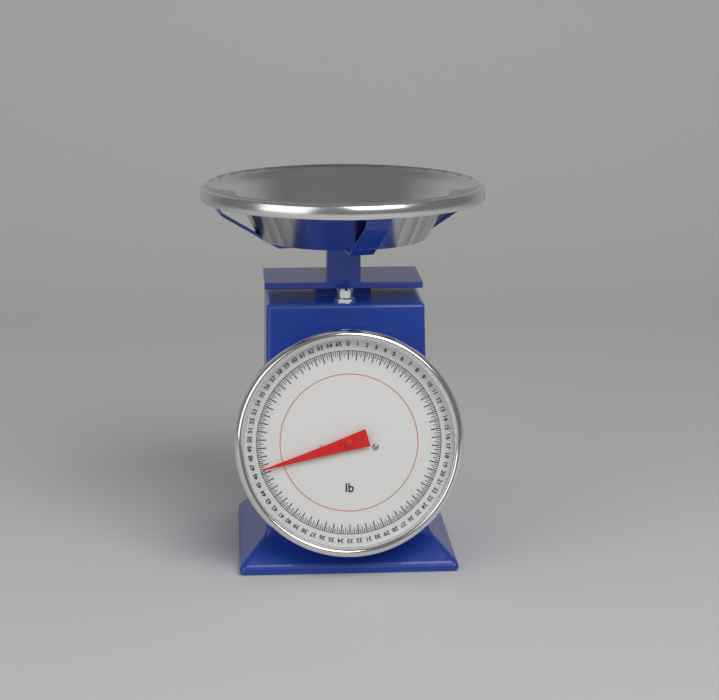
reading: 46.50 lb
